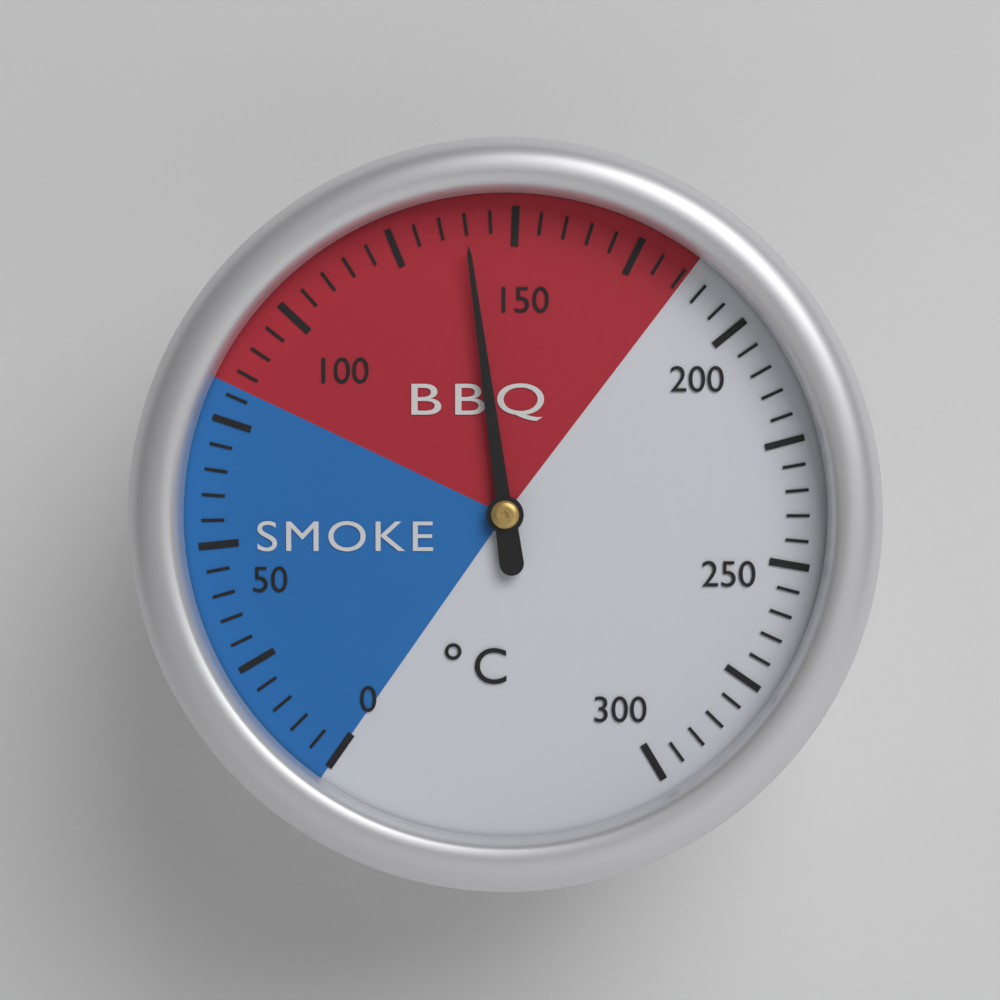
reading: 140 °C
